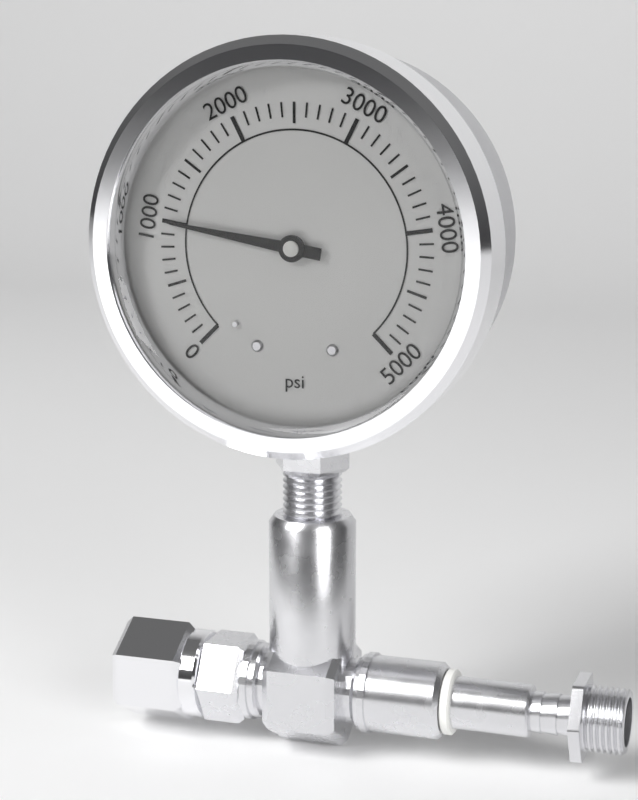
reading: 1000 psi
